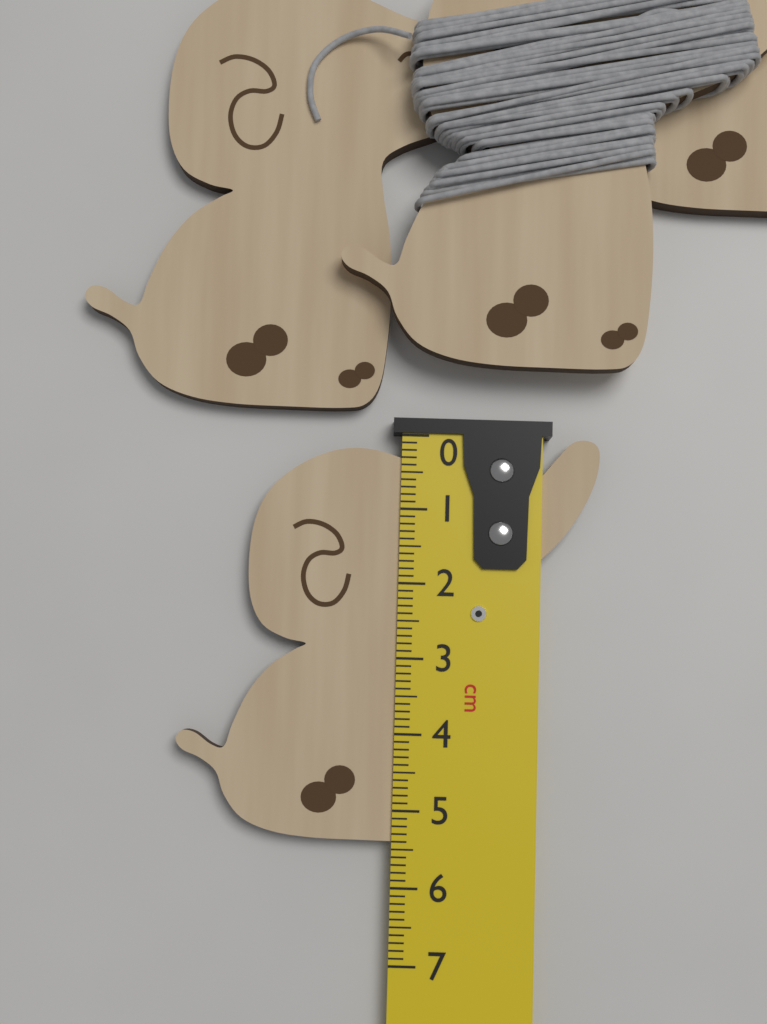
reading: 5.4 cm
